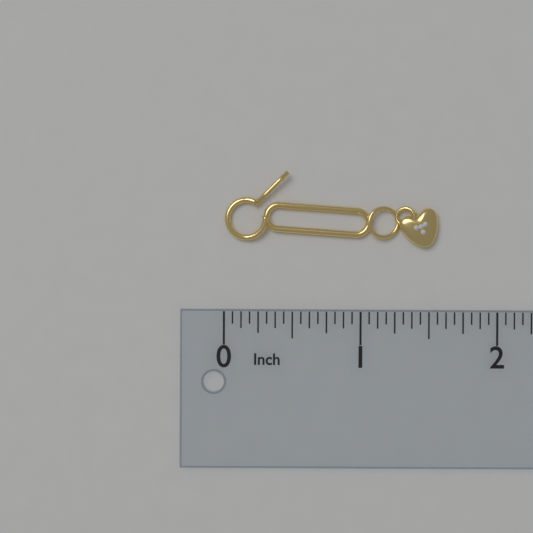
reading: 1.5625 in
